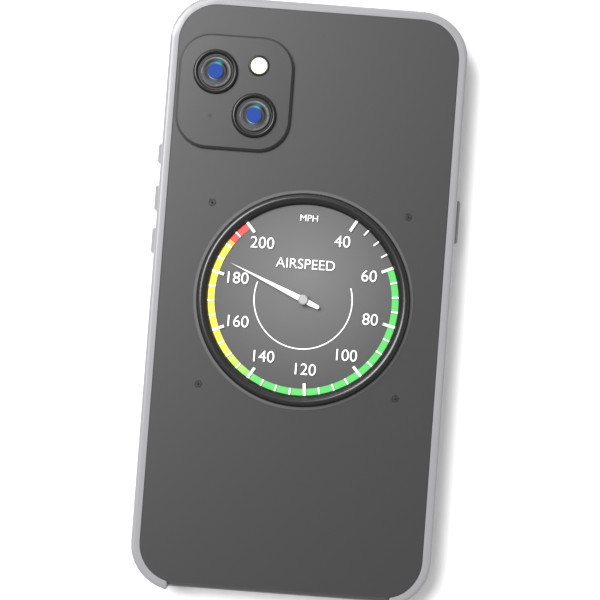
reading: 185 mph
